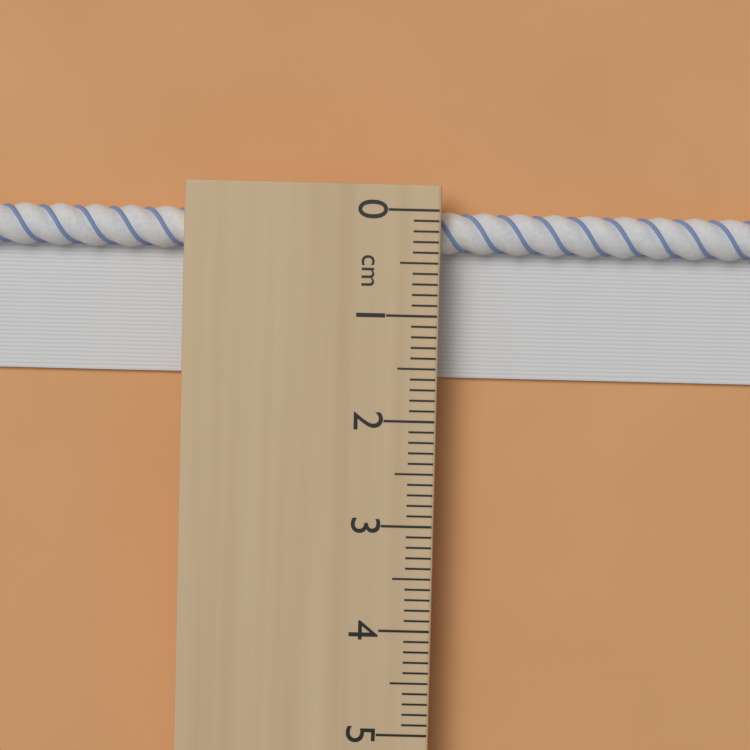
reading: 1.6 cm
